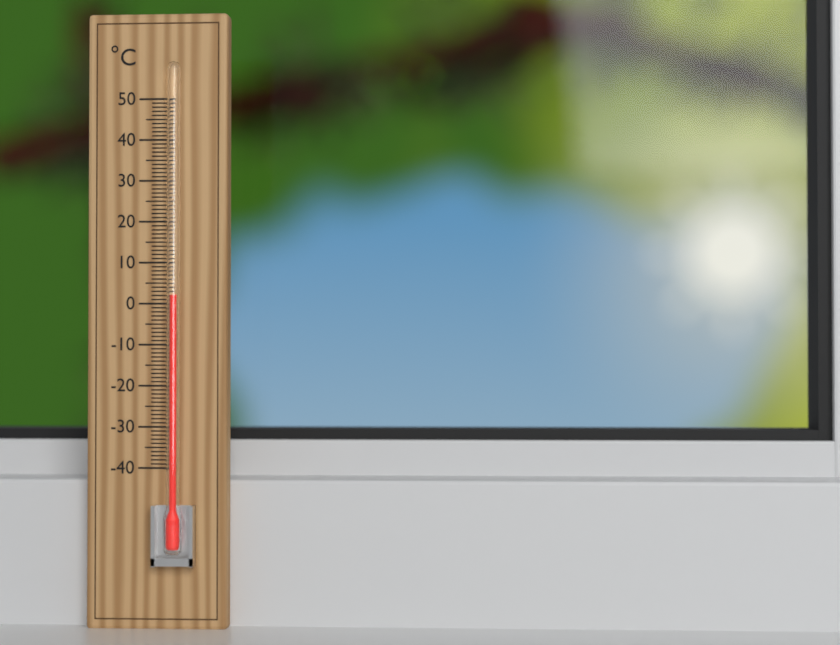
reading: 2 °C
